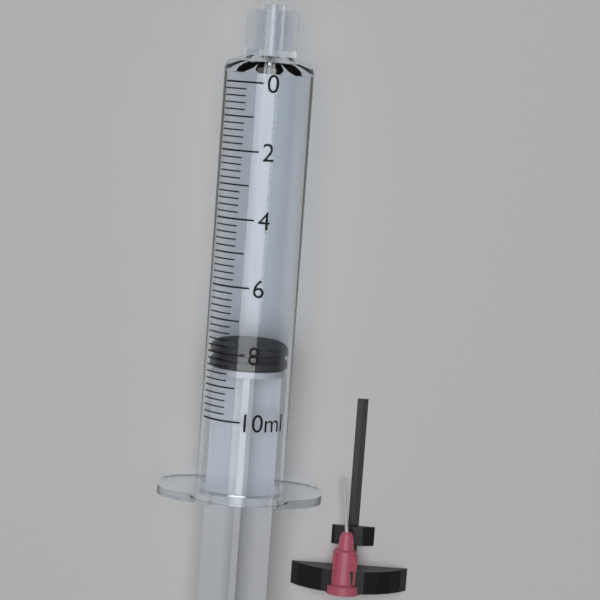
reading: 7.8 ml
